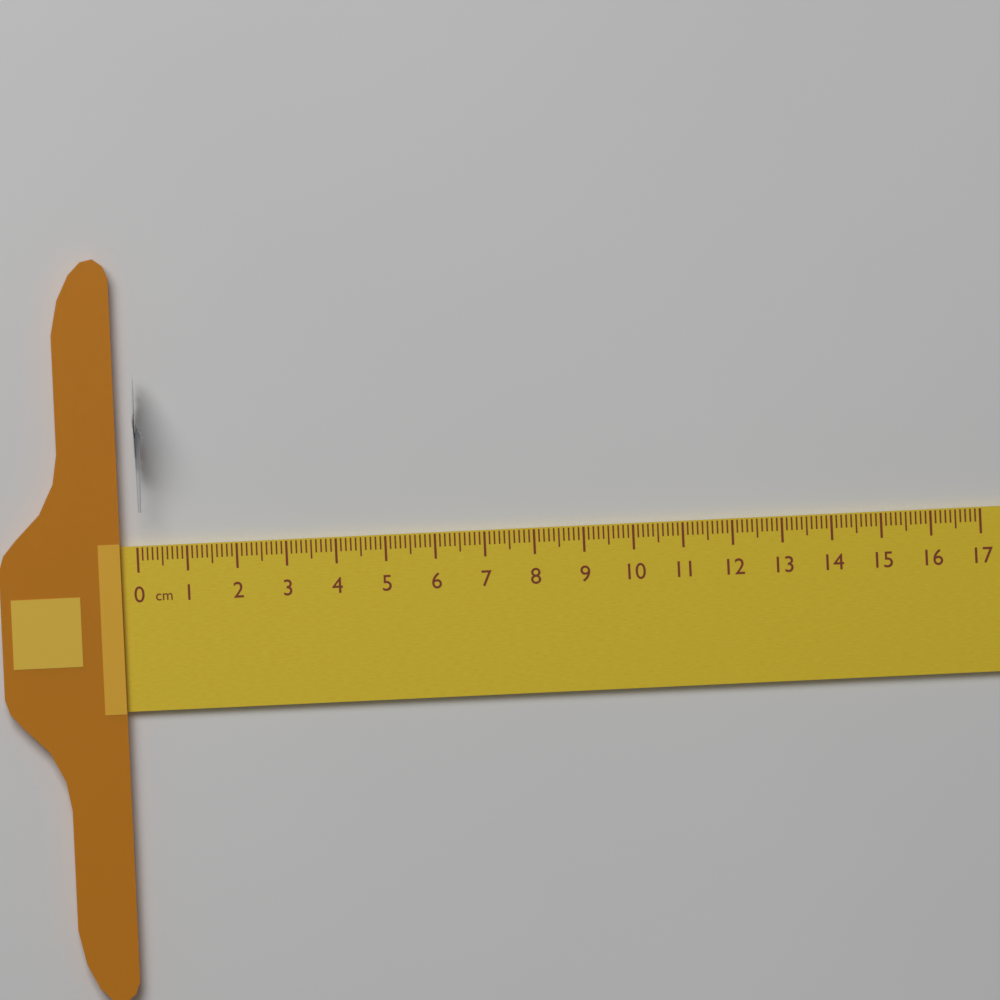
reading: 0.2 cm
